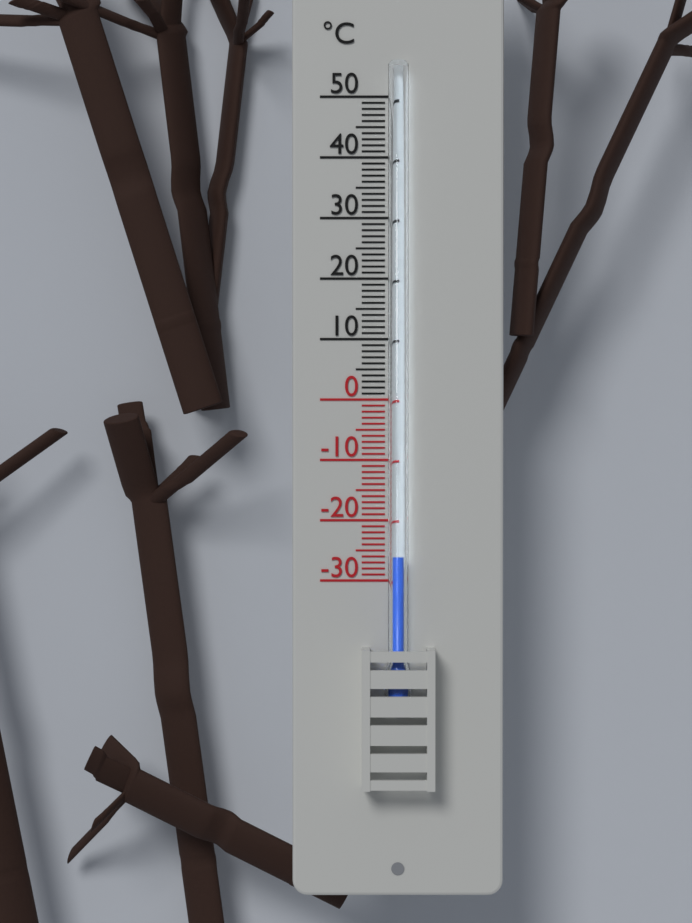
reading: -26 °C
